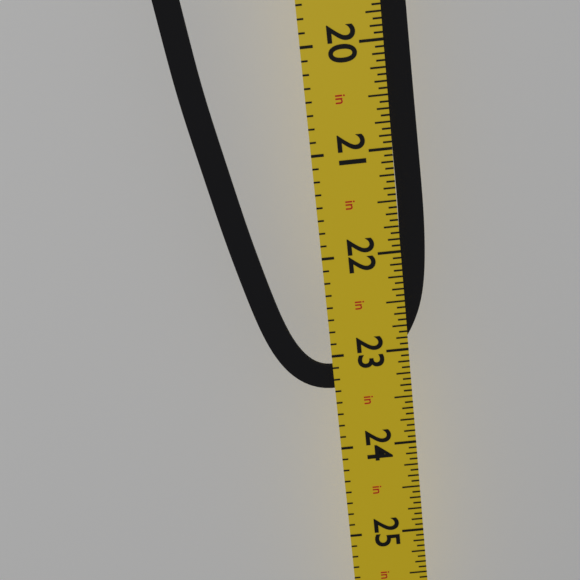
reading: 23.3750 in
